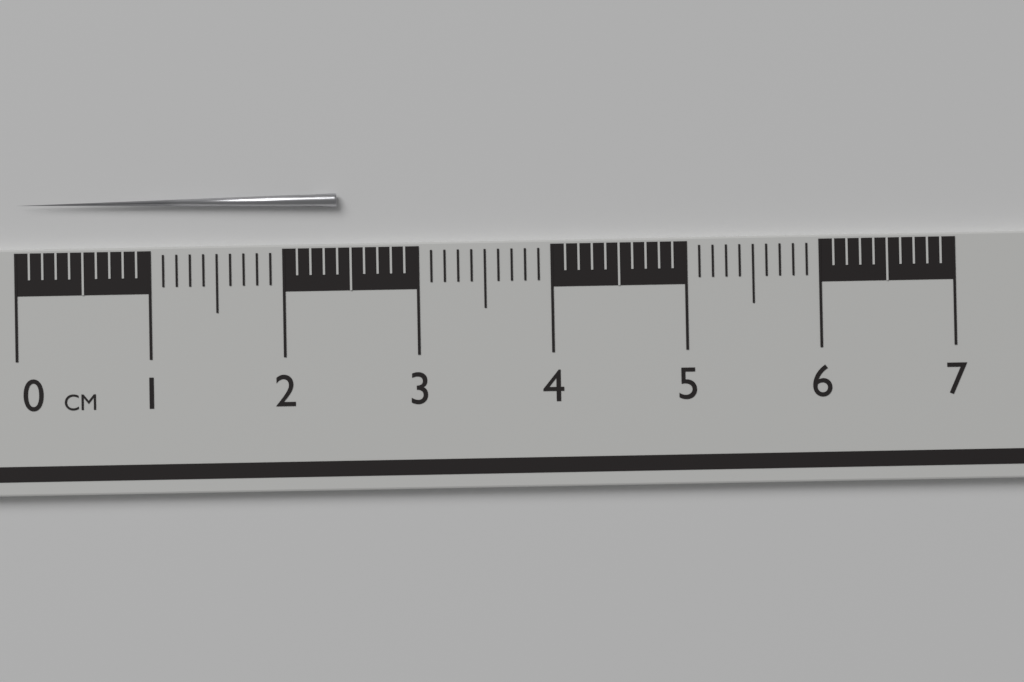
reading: 2.4 cm
